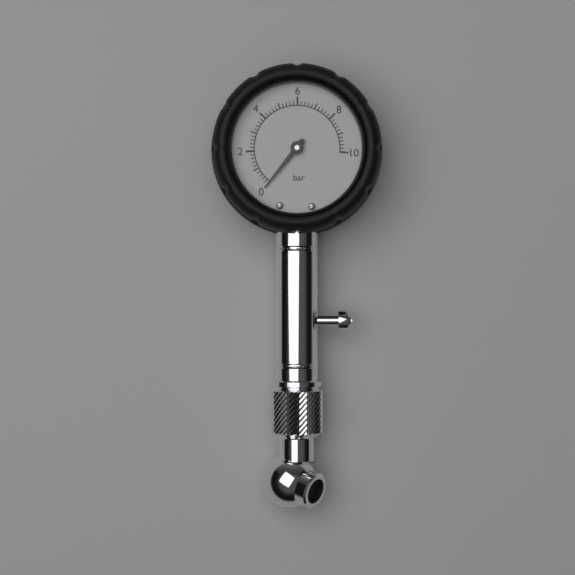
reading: 0.0 bar
